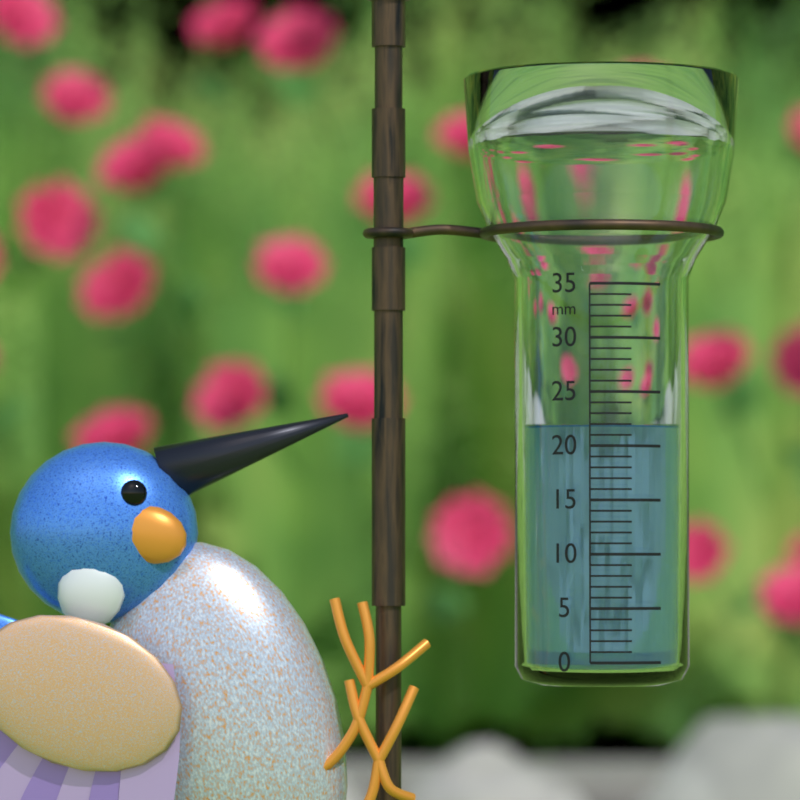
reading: 22 mm
